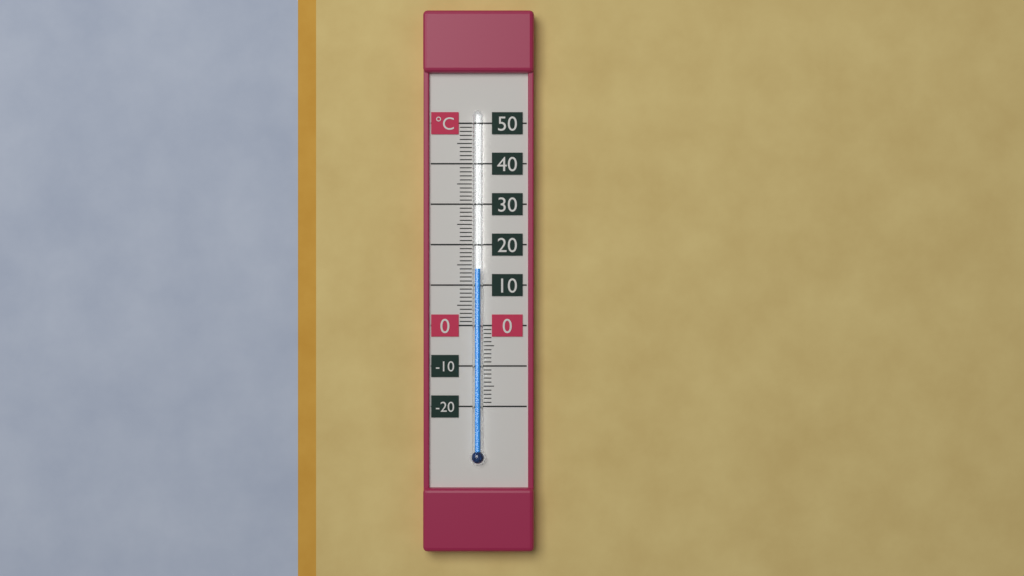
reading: 14 °C
